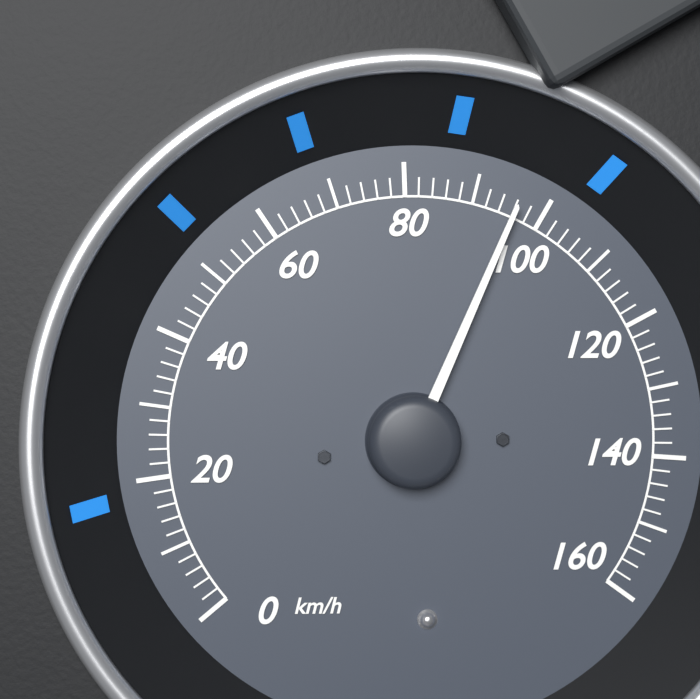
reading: 96 km/h
